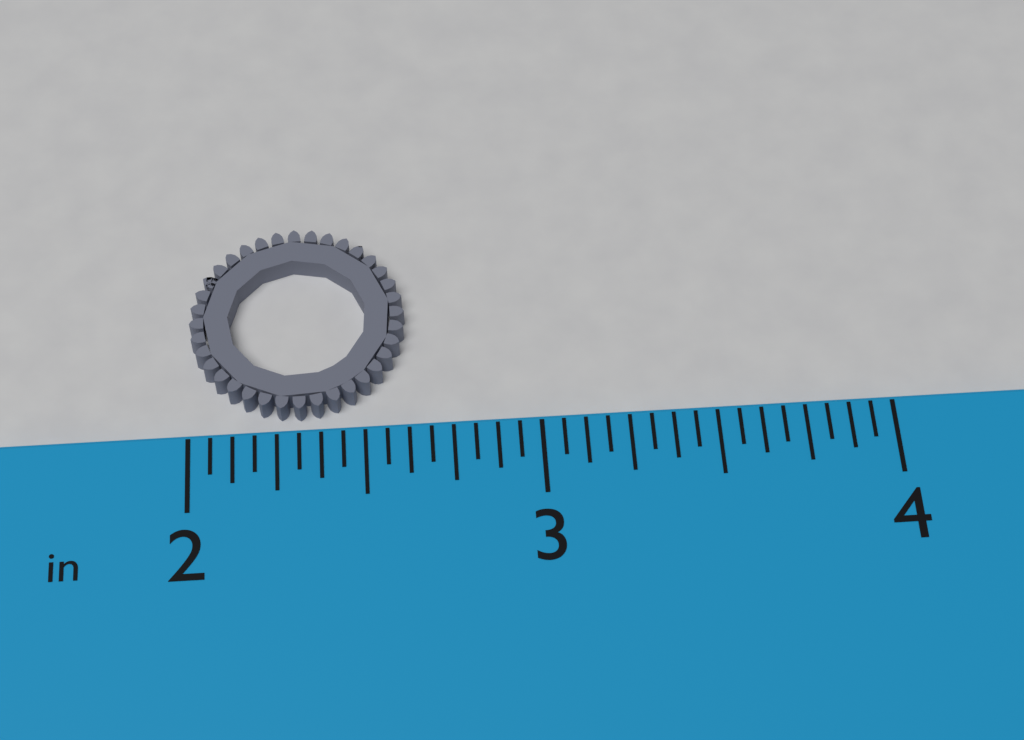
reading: 2.6250 in
